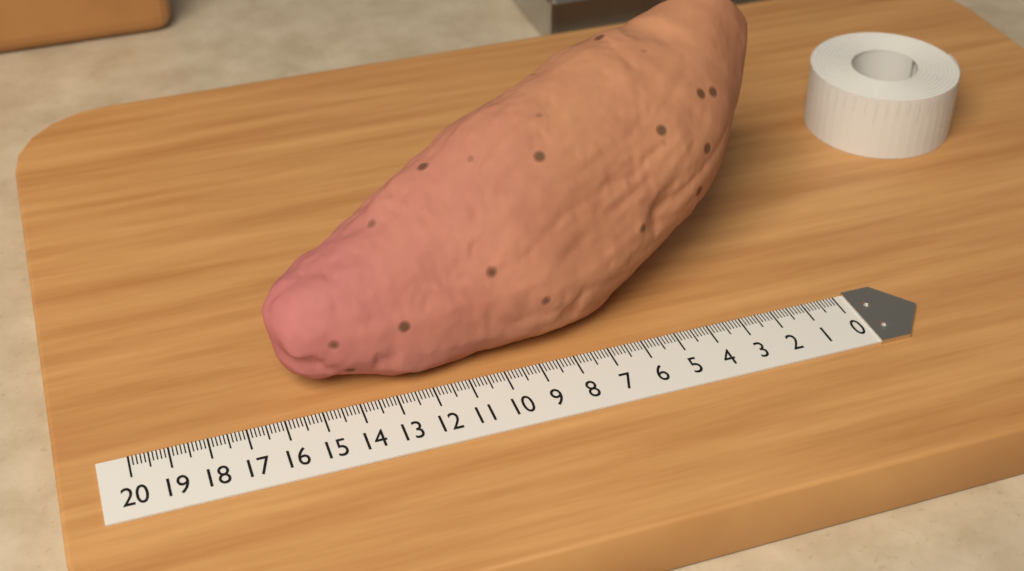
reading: 16.0 (no unit)
